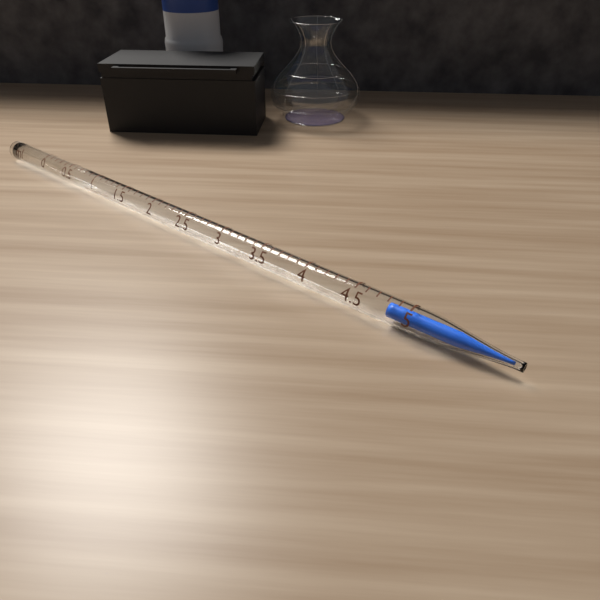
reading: 4.8 ml
